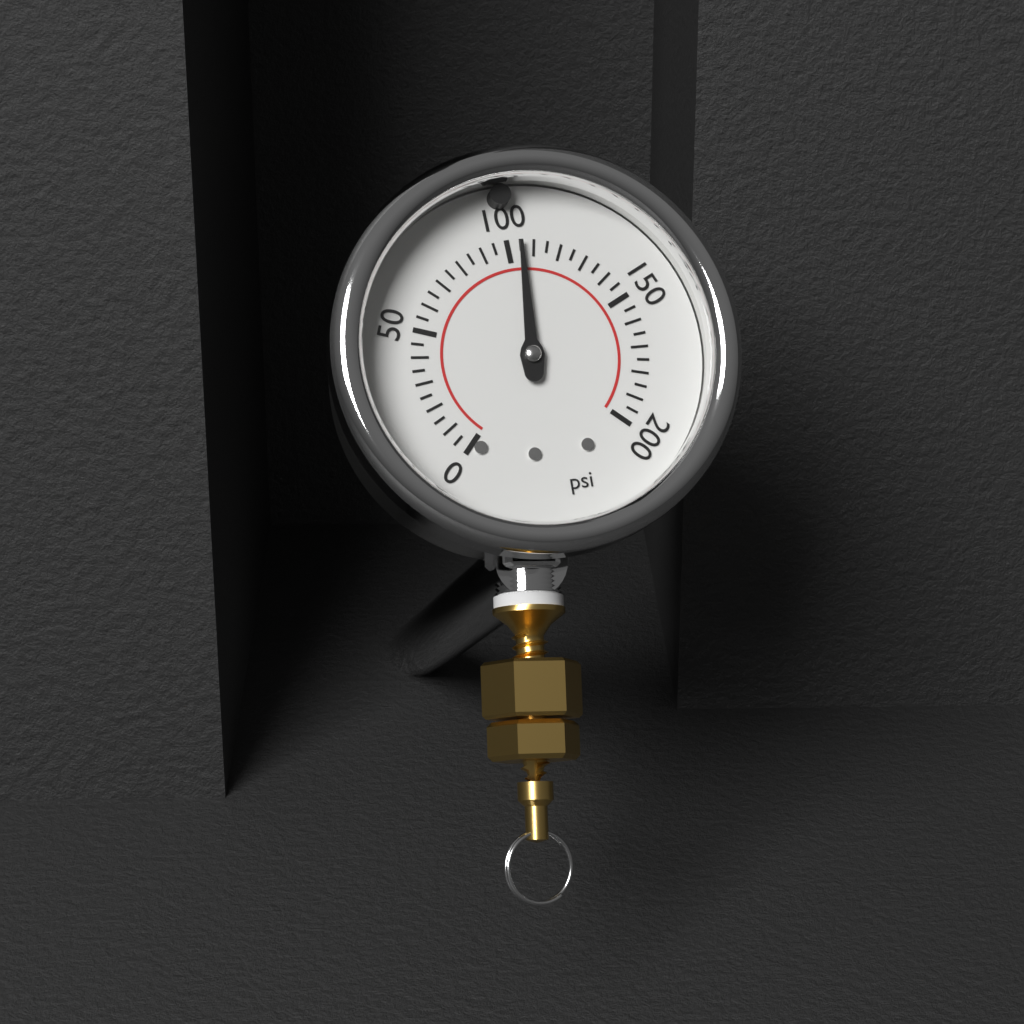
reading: 105 psi
